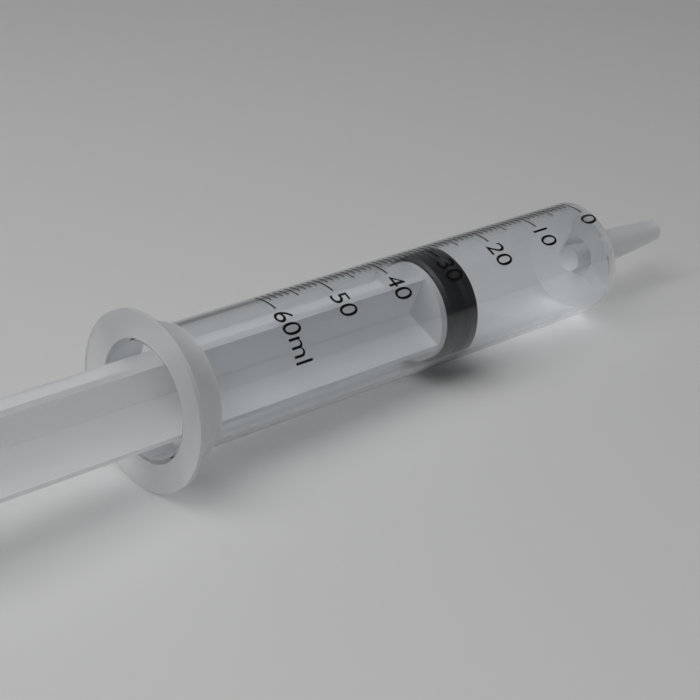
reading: 27 ml
